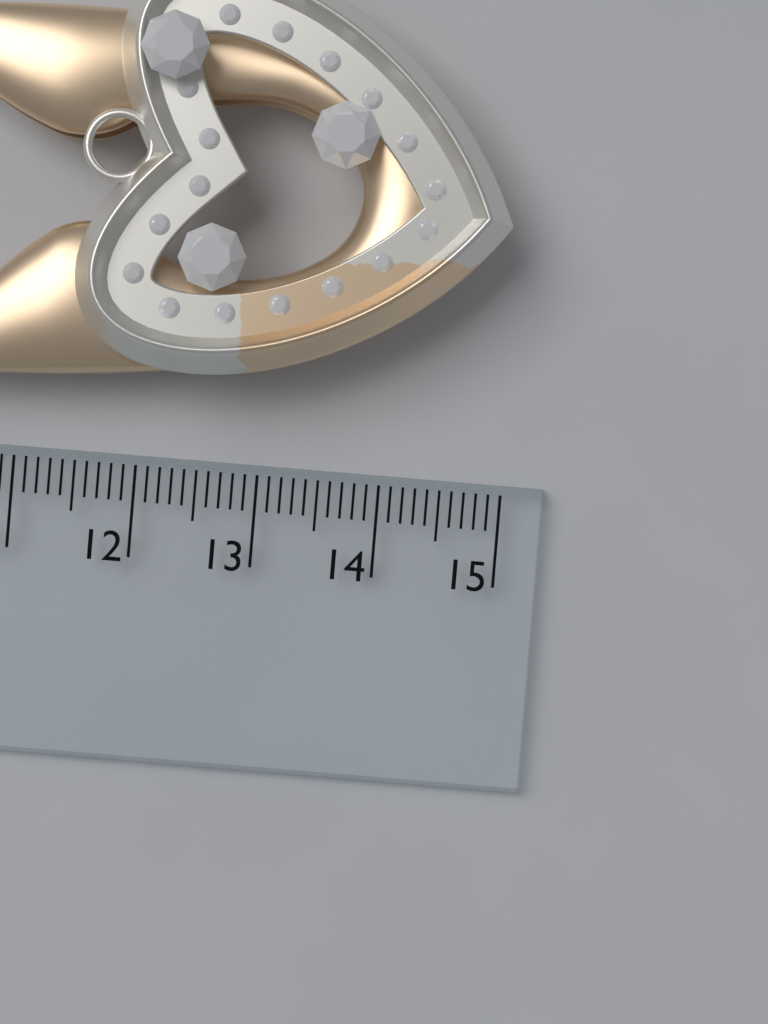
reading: 14.9 cm
